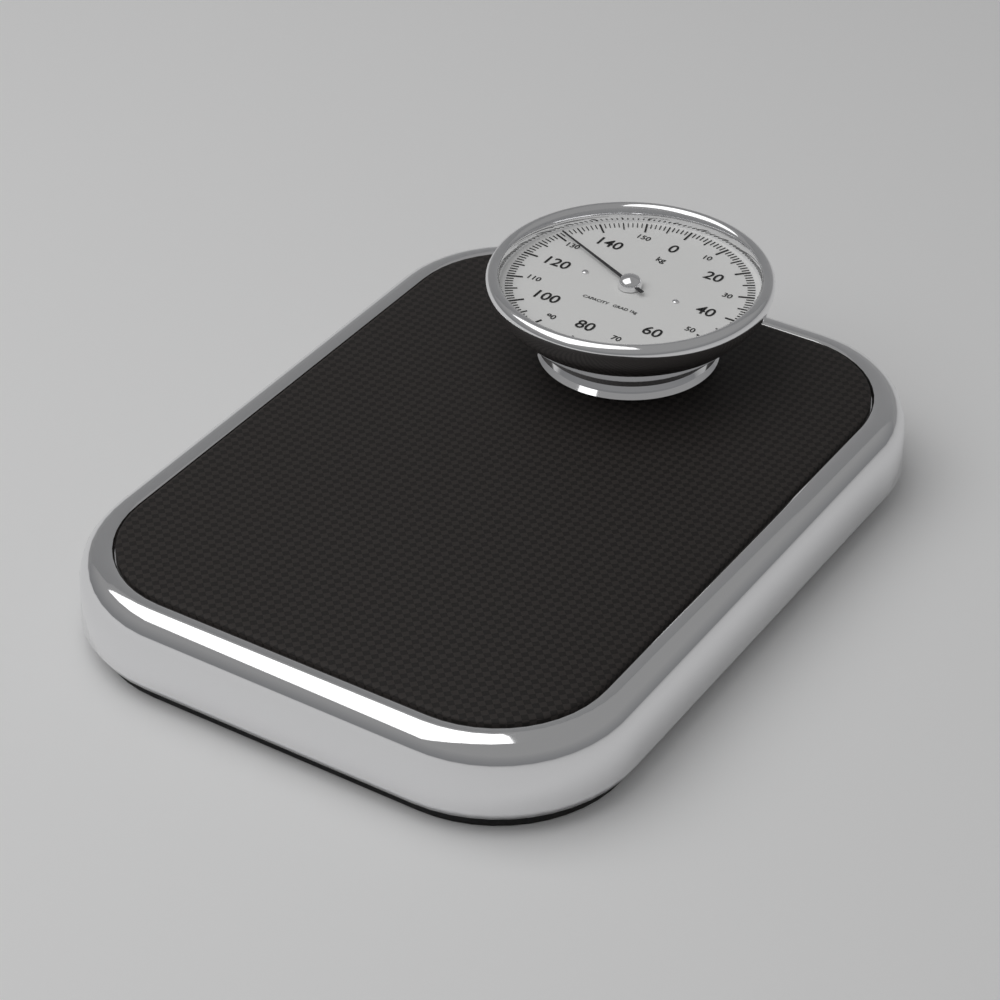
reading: 131 kg
